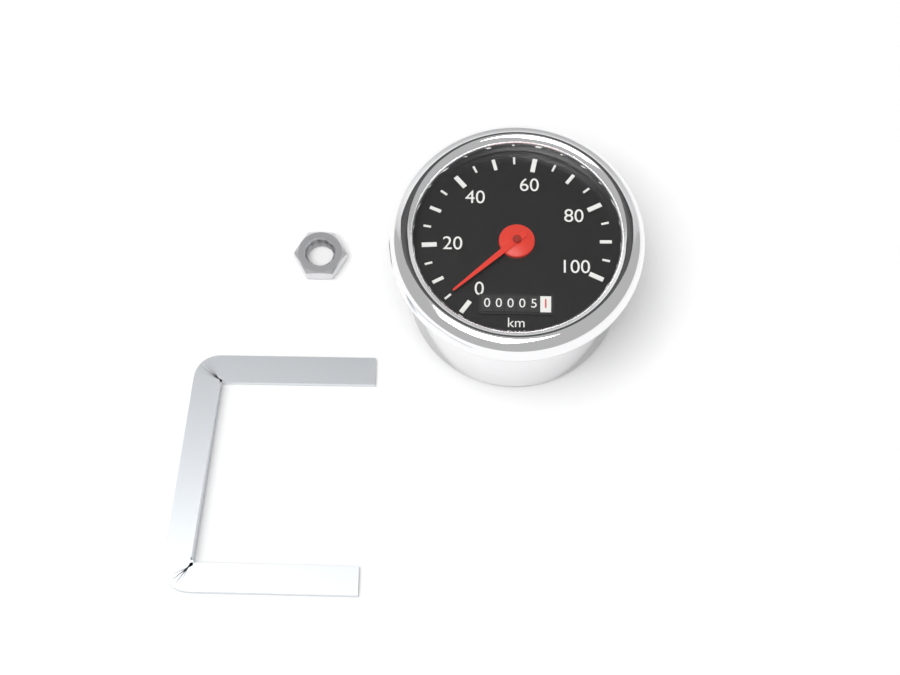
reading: 5 km/h
